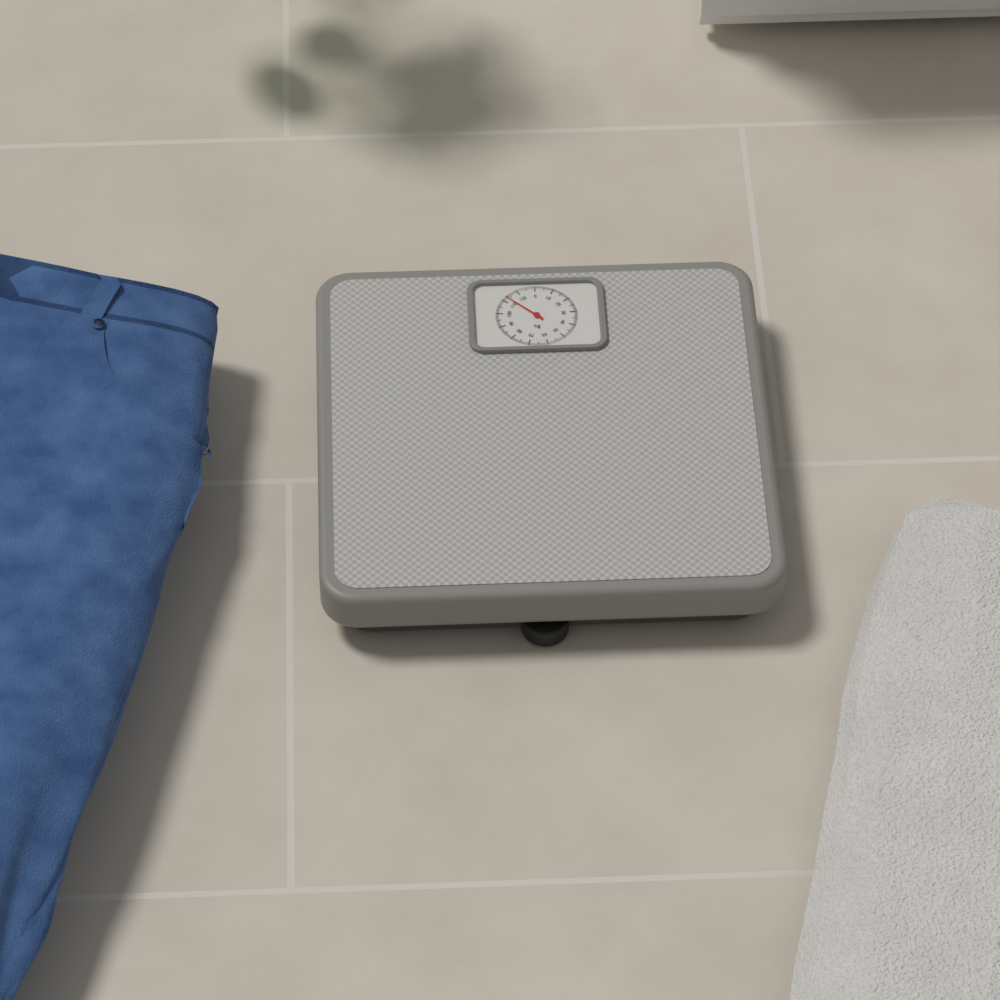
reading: 113 kg
